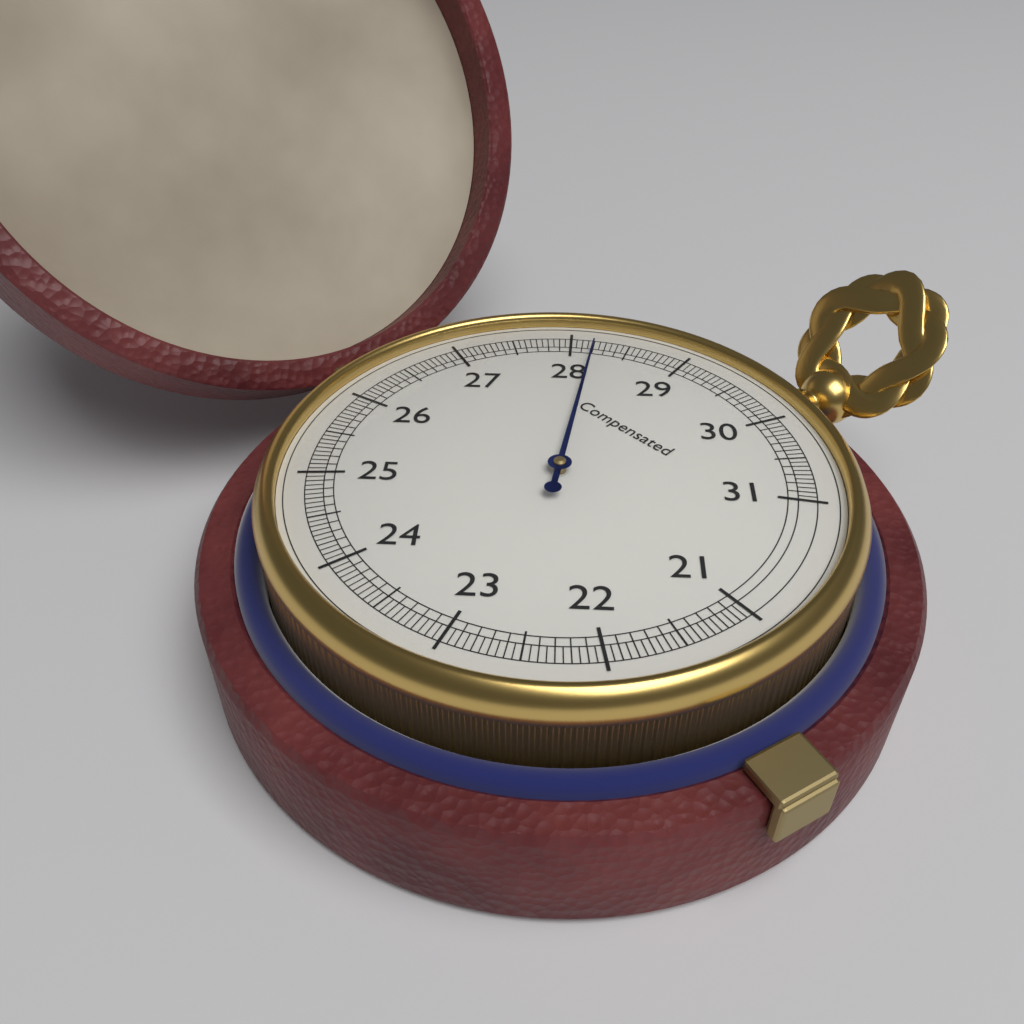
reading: 28.20 (no unit)
